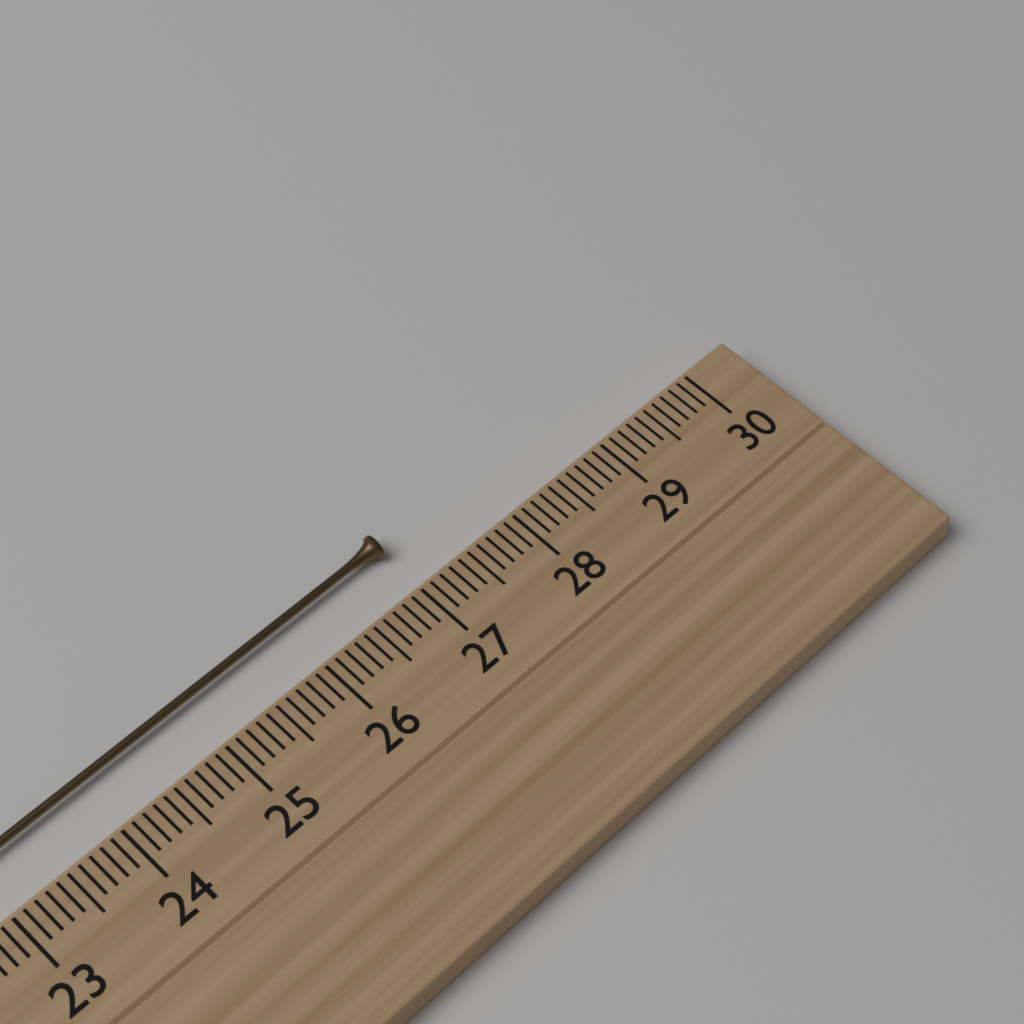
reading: 27.1 cm
